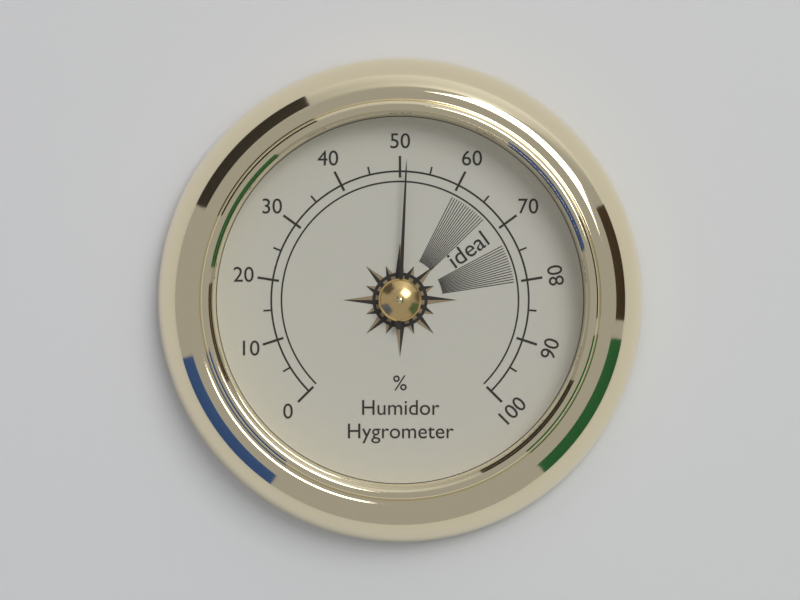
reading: 51 %
